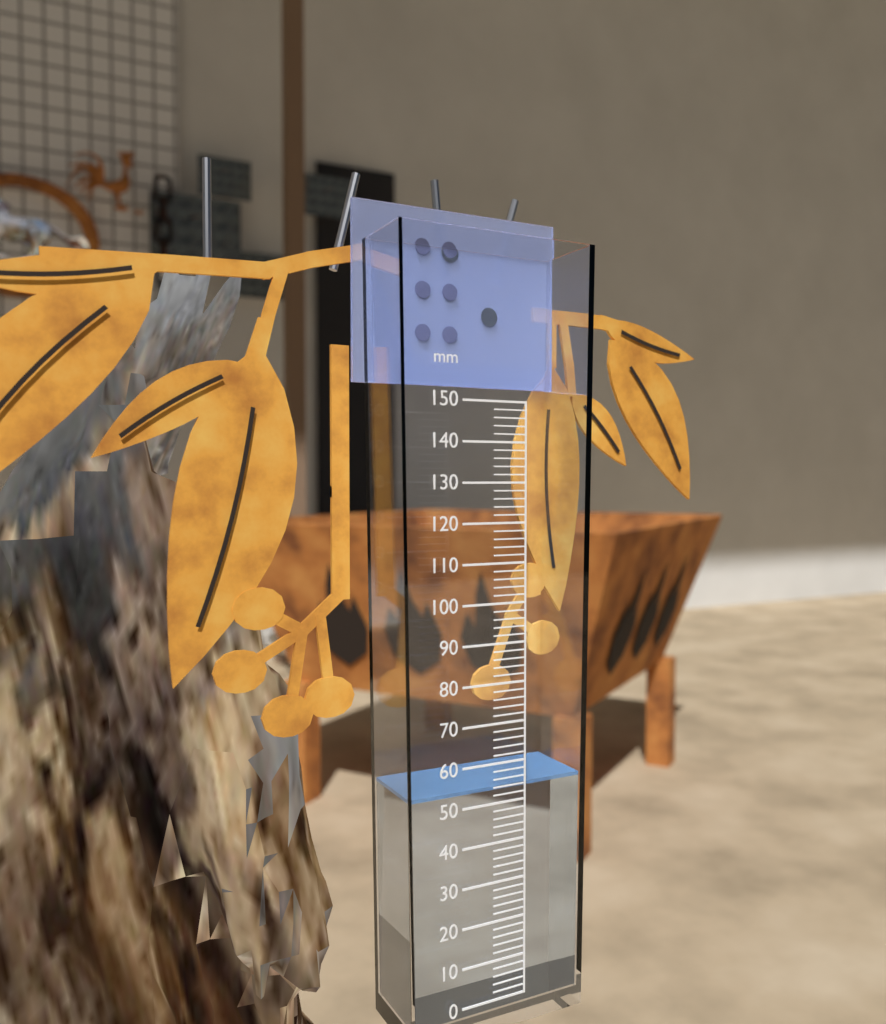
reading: 54 mm
